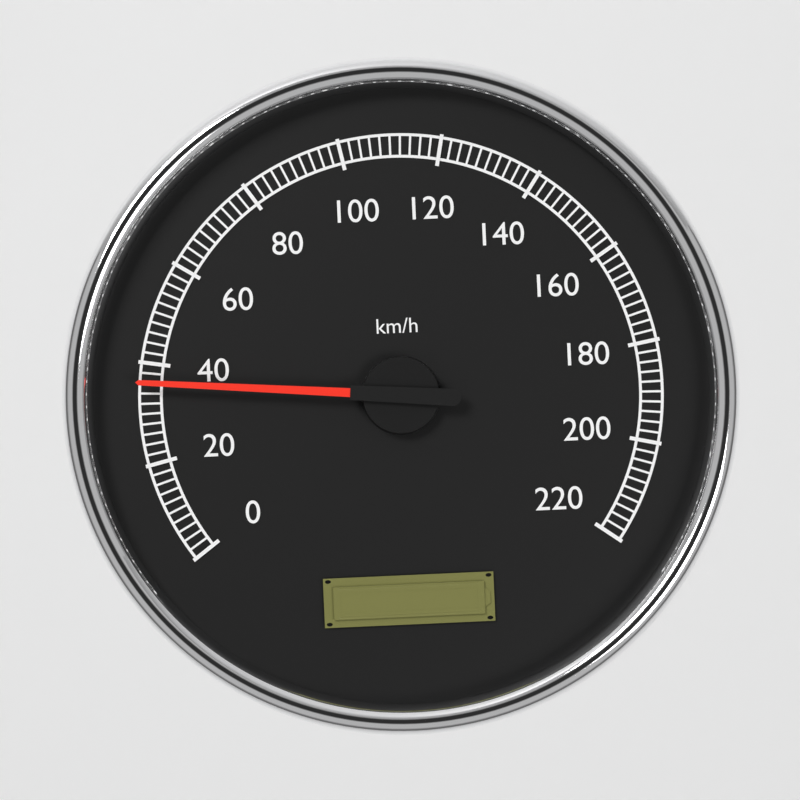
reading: 36 km/h
